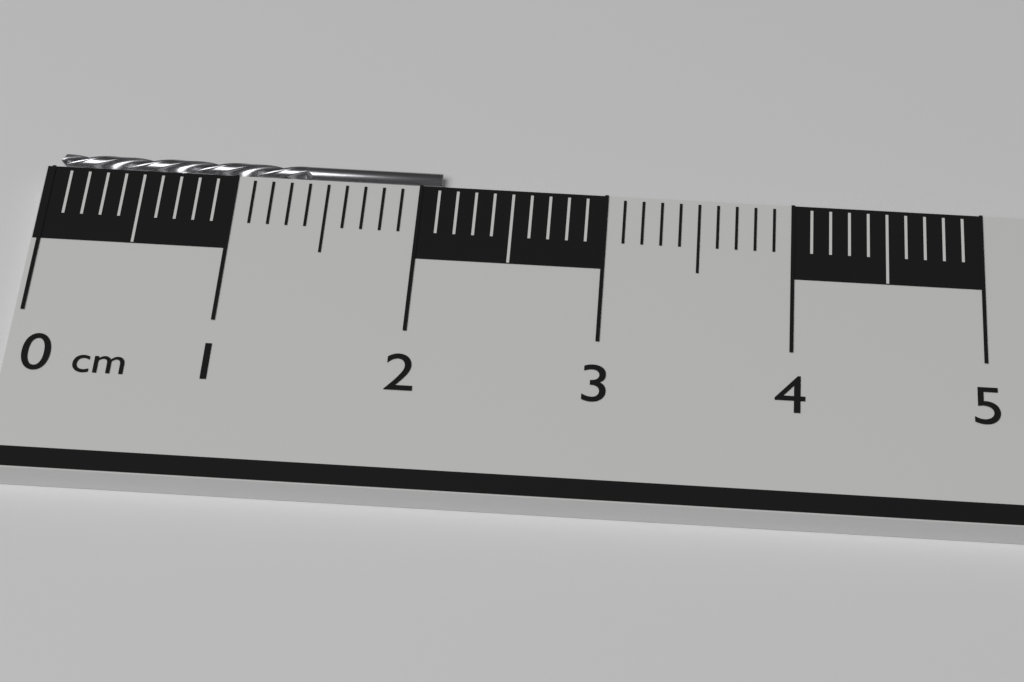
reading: 2.1 cm
